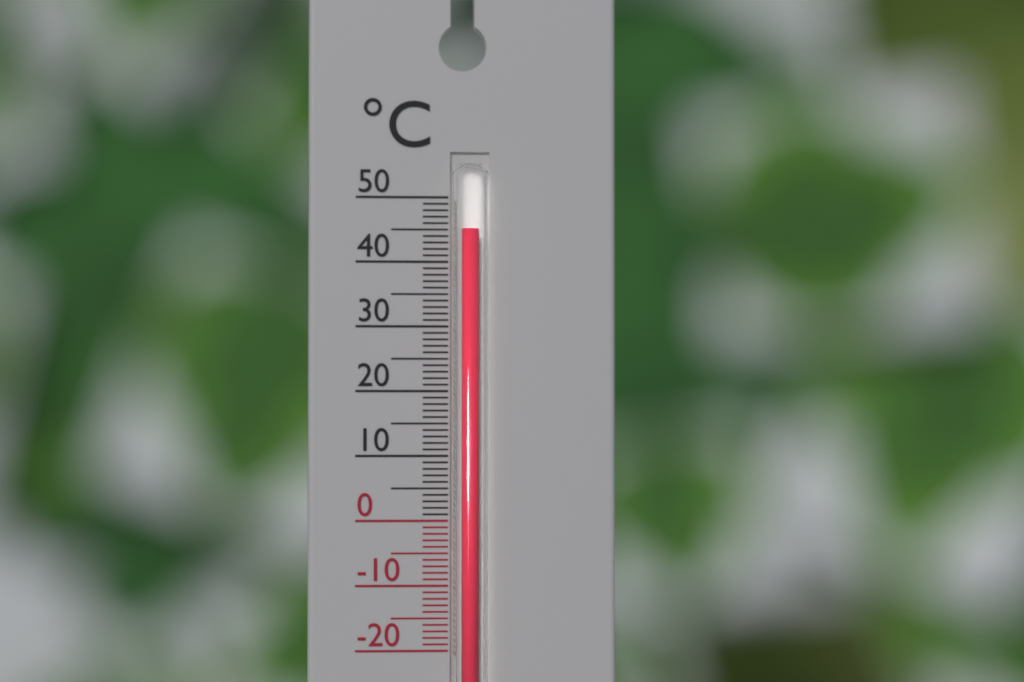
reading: 45 °C
